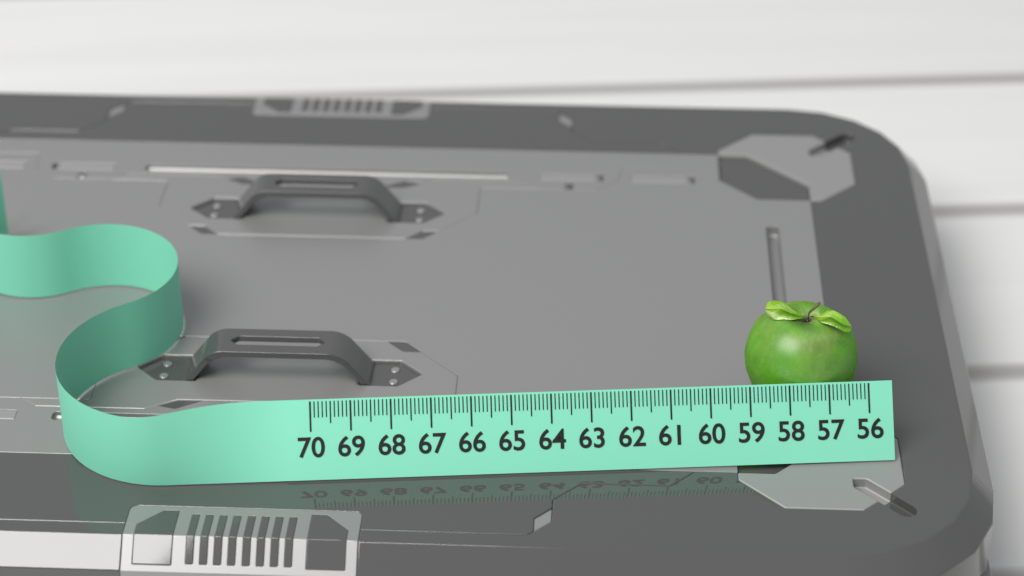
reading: 58.9 (no unit)
